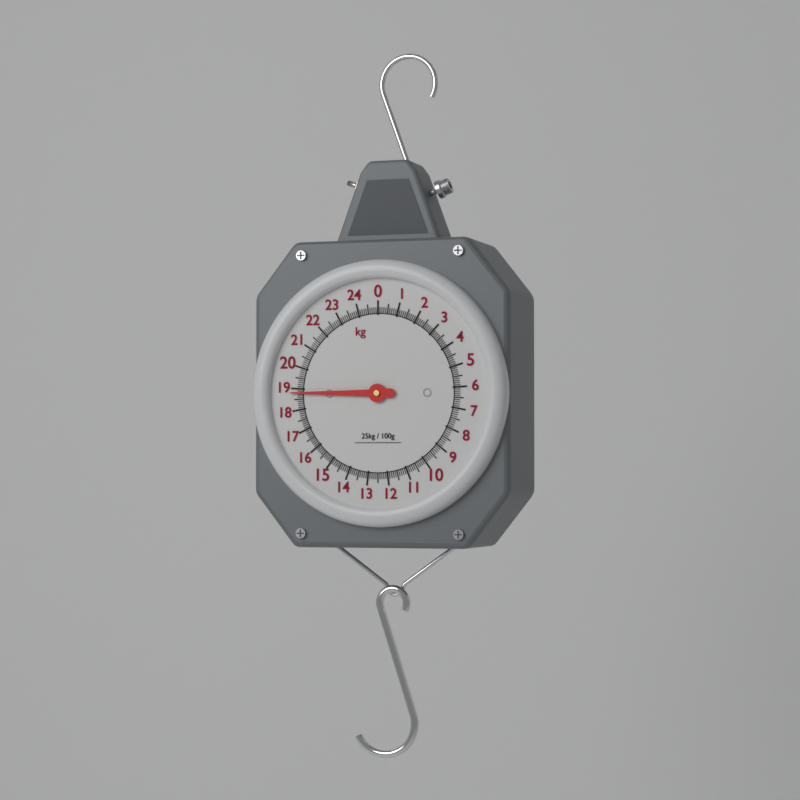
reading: 18.8 kg
